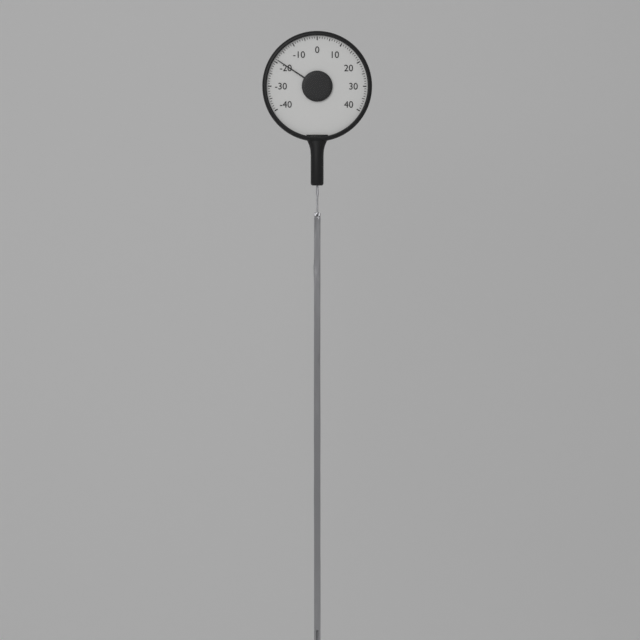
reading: -19 (no unit)
